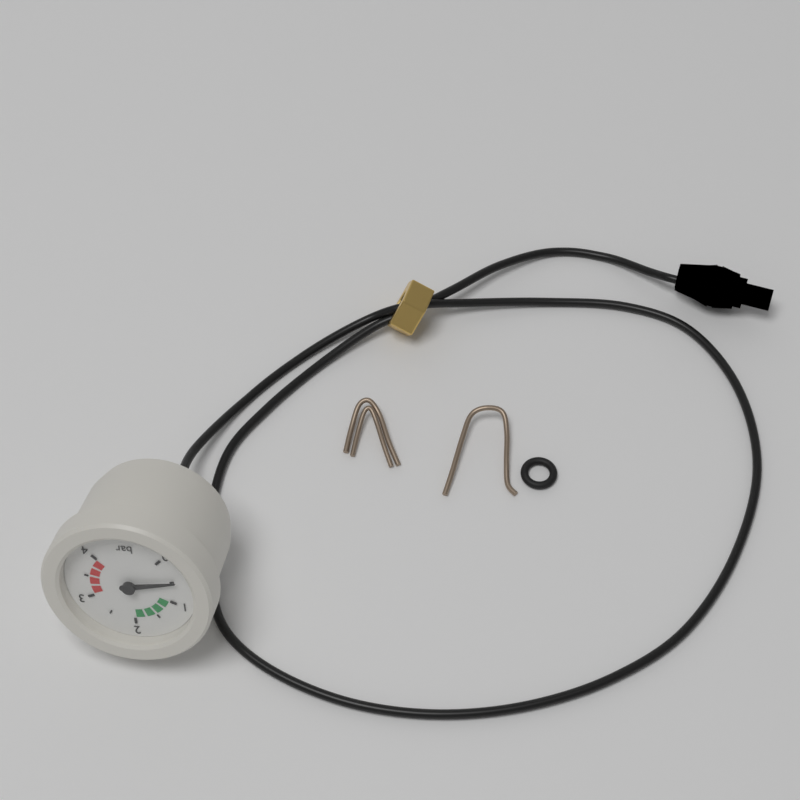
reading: 0.5 bar
